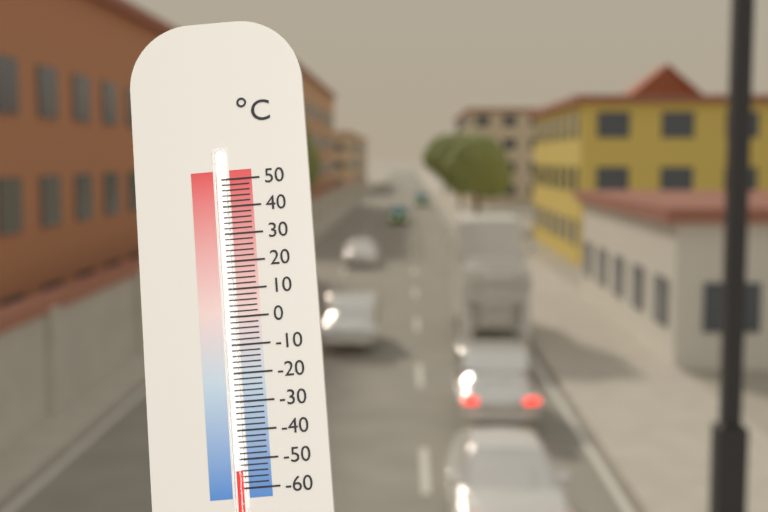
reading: -54 °C
